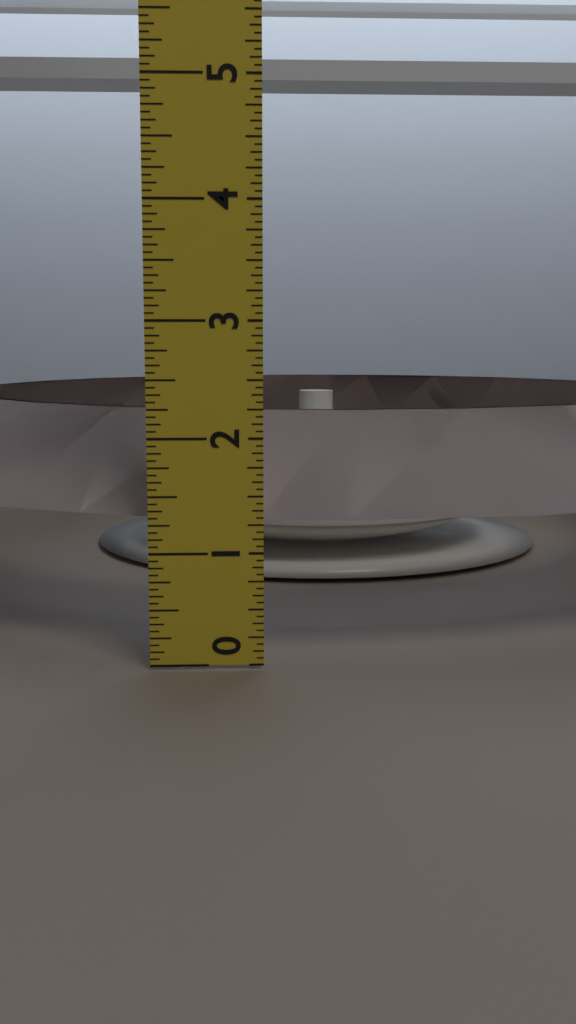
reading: 2.1250 in
